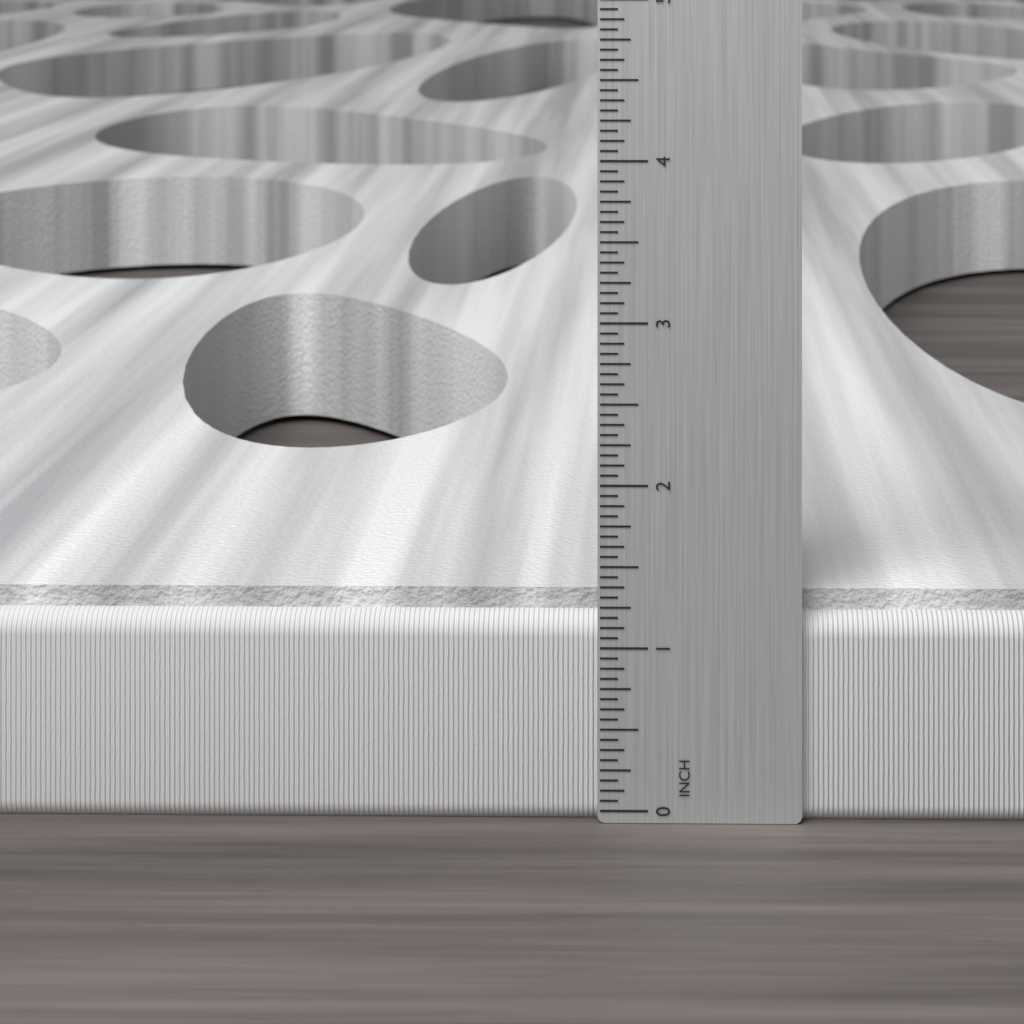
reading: 1.3125 in
